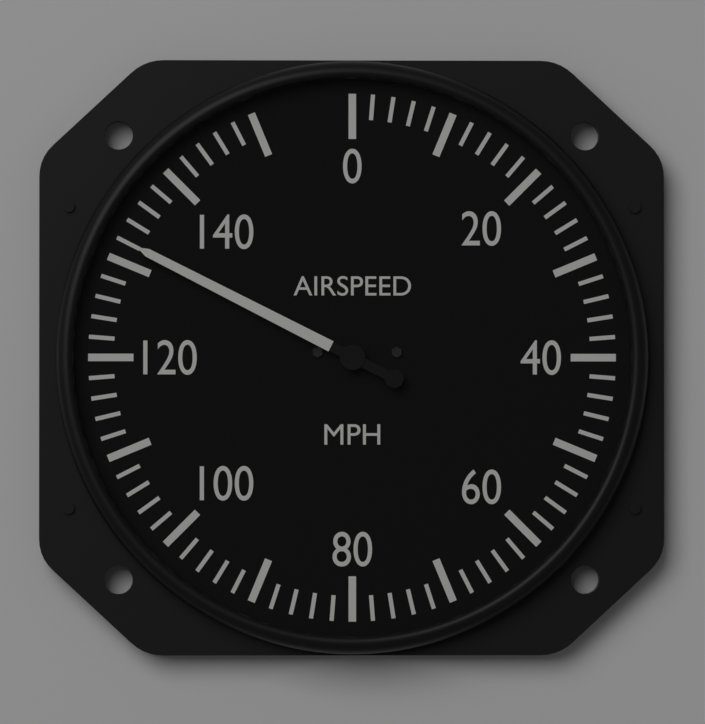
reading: 132 mph
